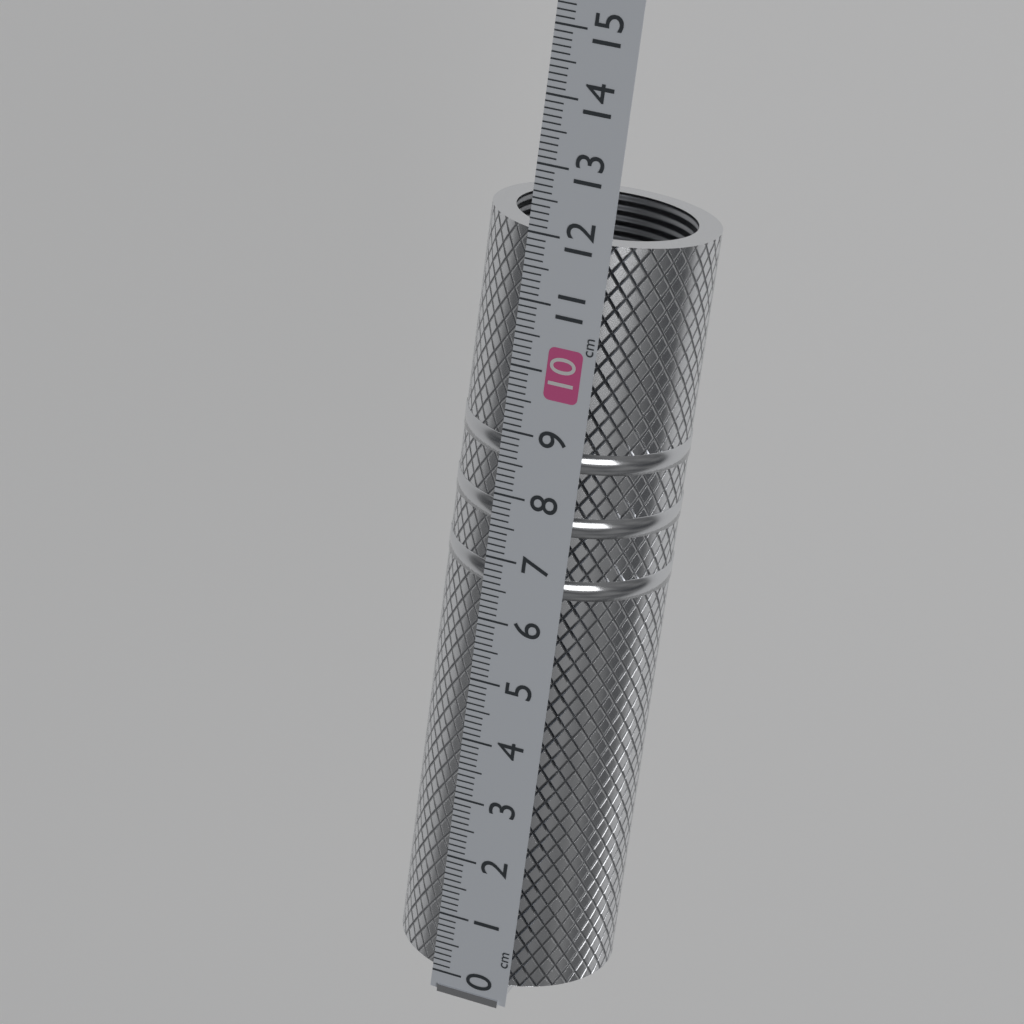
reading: 12.0 cm
